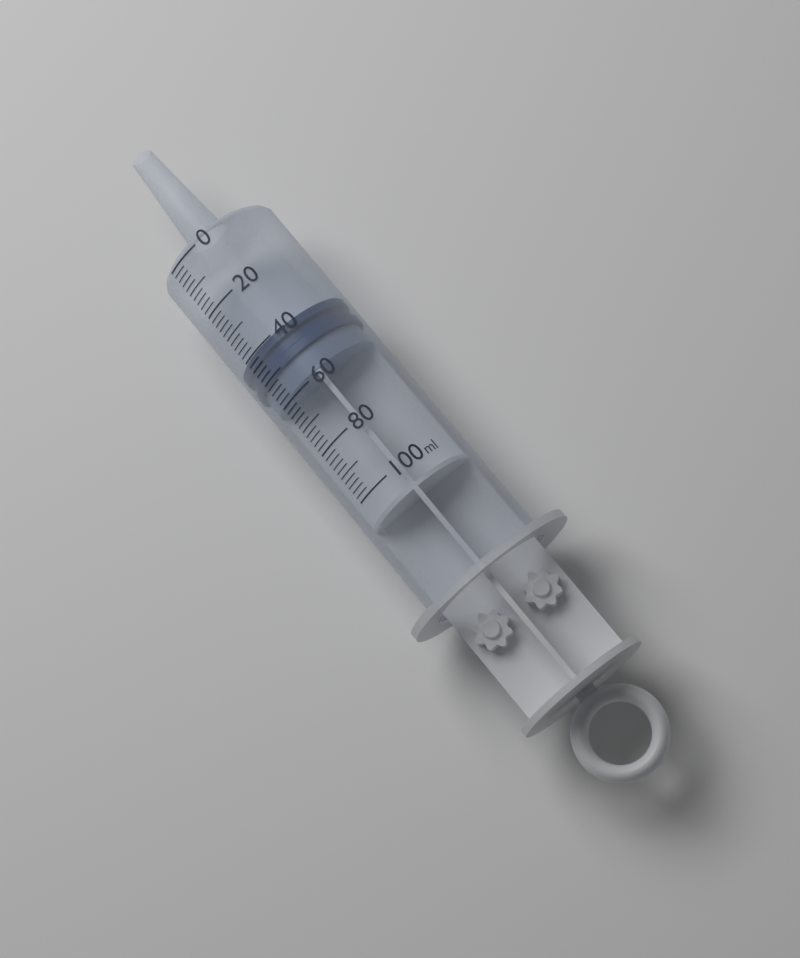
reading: 40 ml
